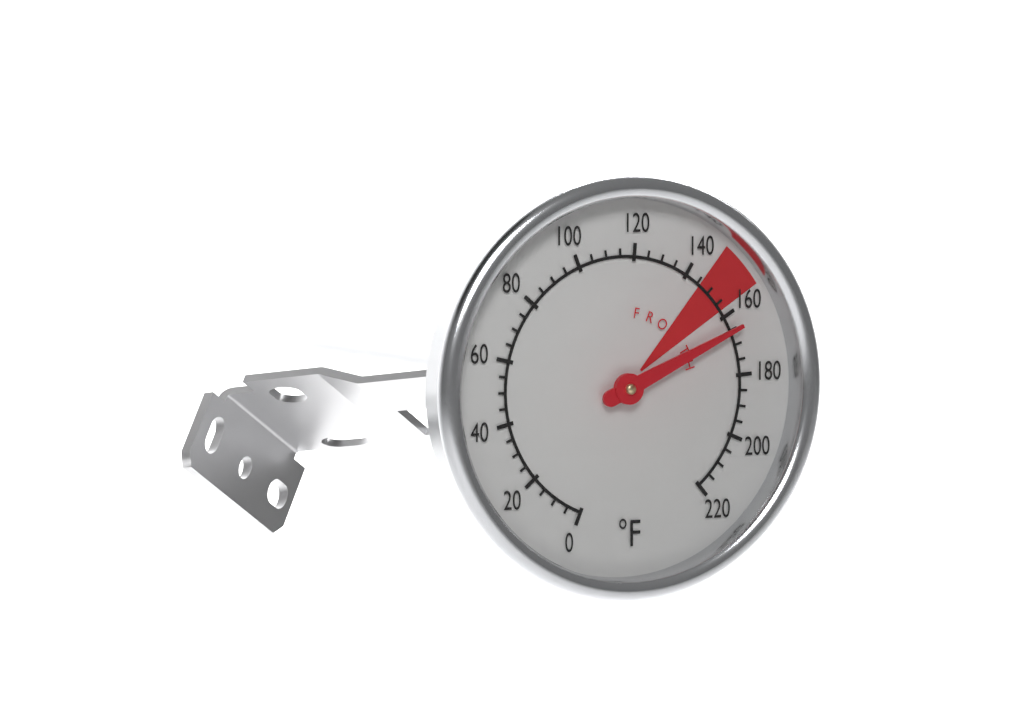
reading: 165 °F
